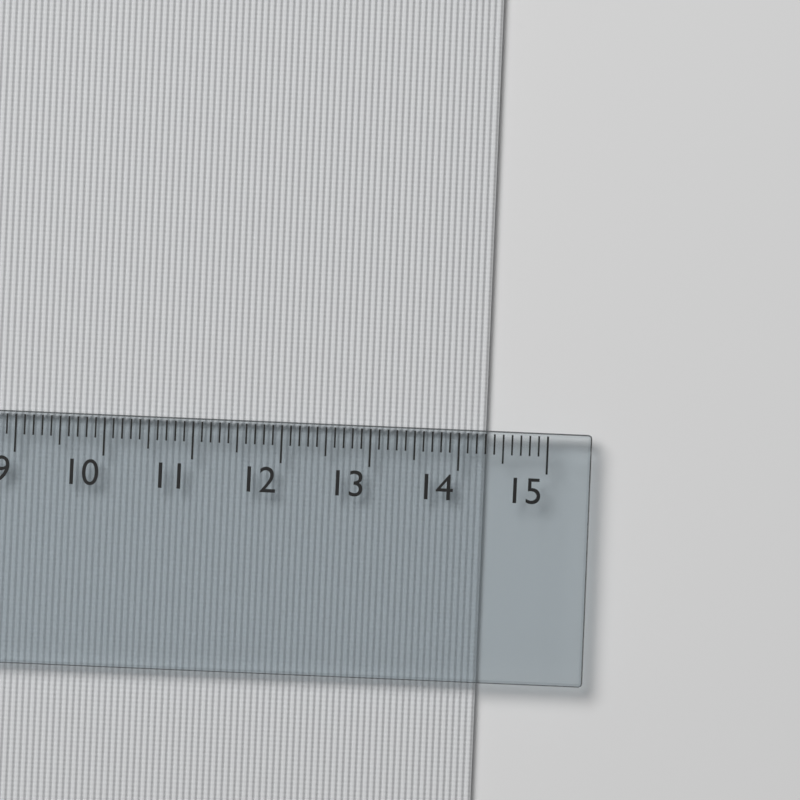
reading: 14.3 cm
